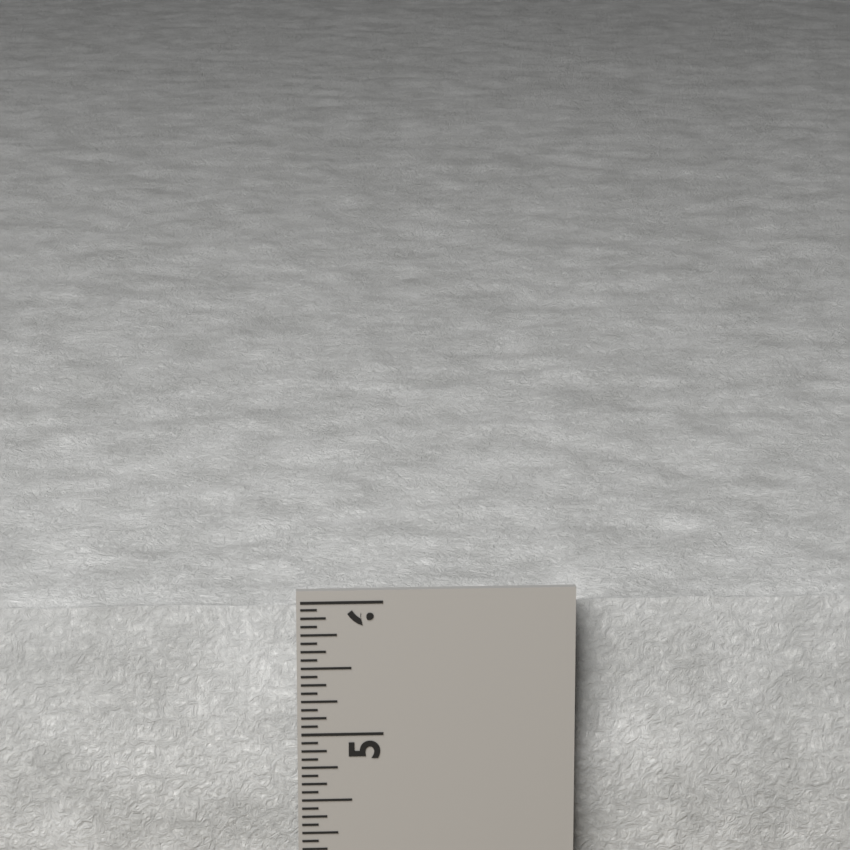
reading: 5.9375 in
